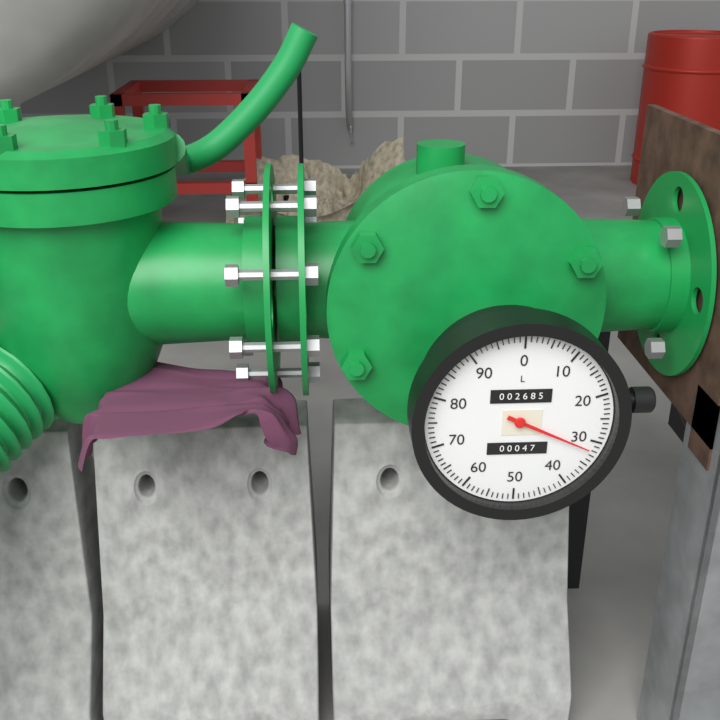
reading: 32 L
